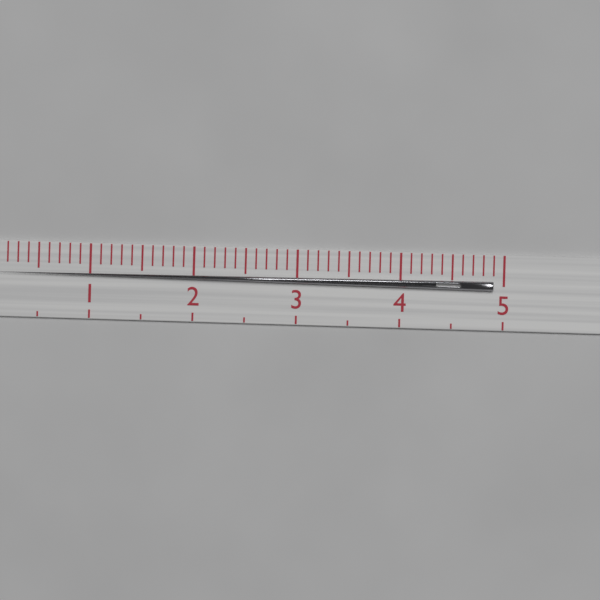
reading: 4.9 (no unit)
